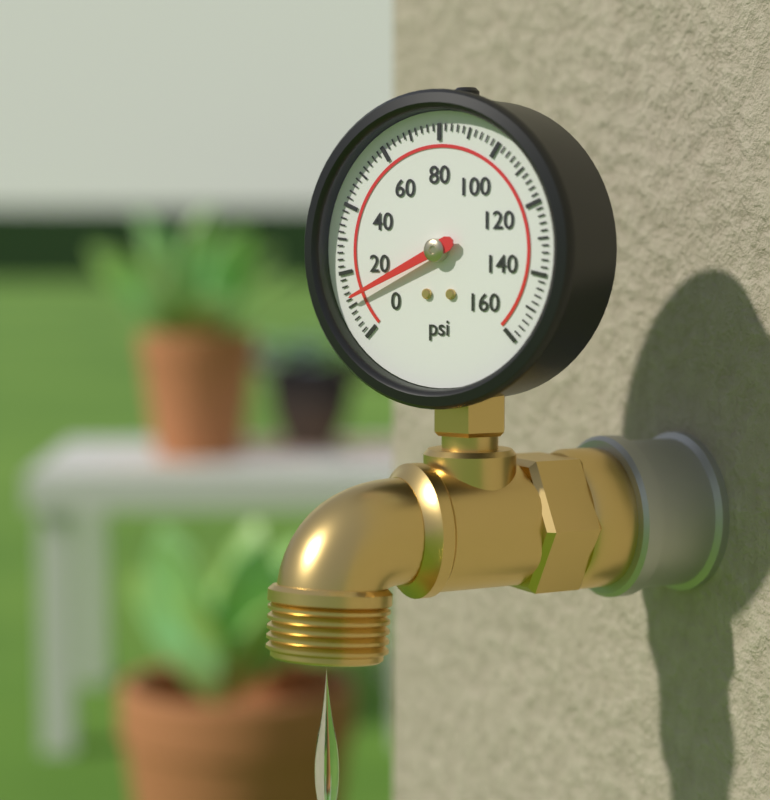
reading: 12 psi
